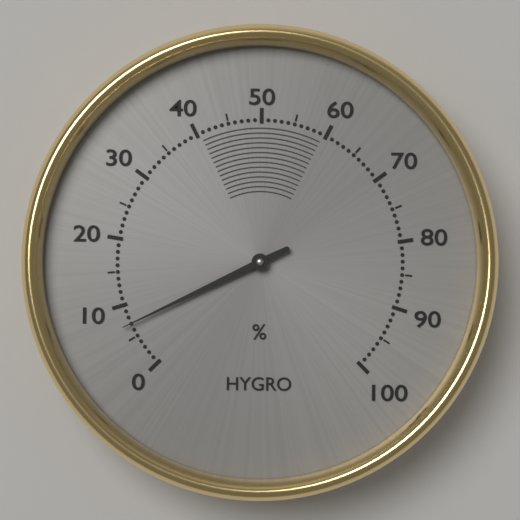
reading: 7 %
